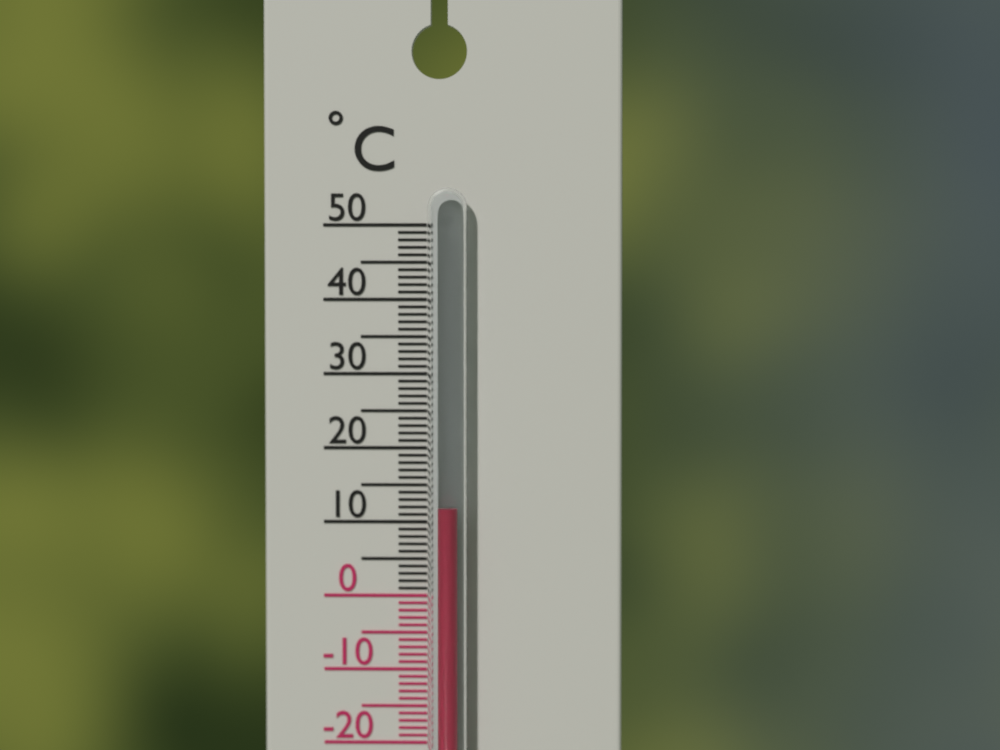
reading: 12 °C
